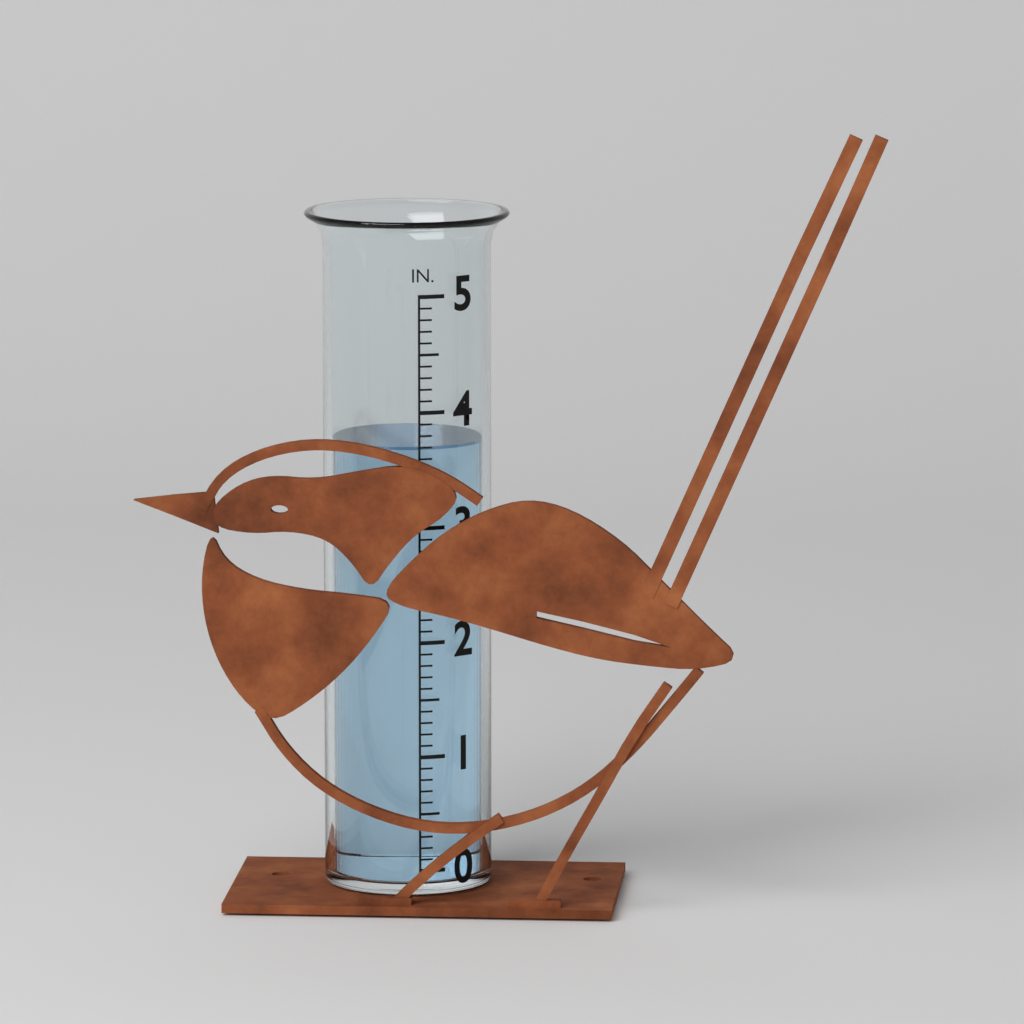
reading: 3.7 in
